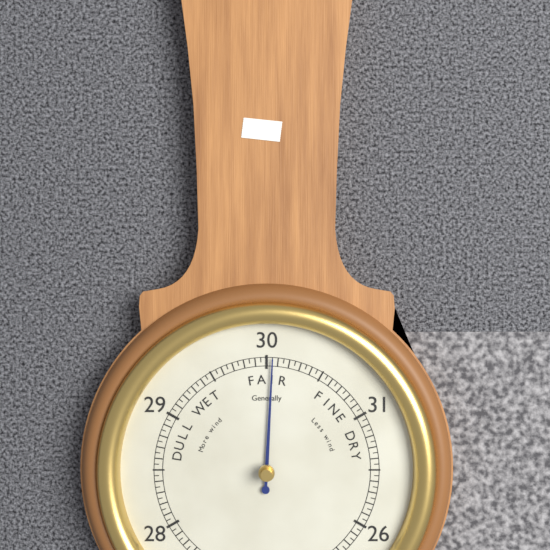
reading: 30.05 (no unit)
